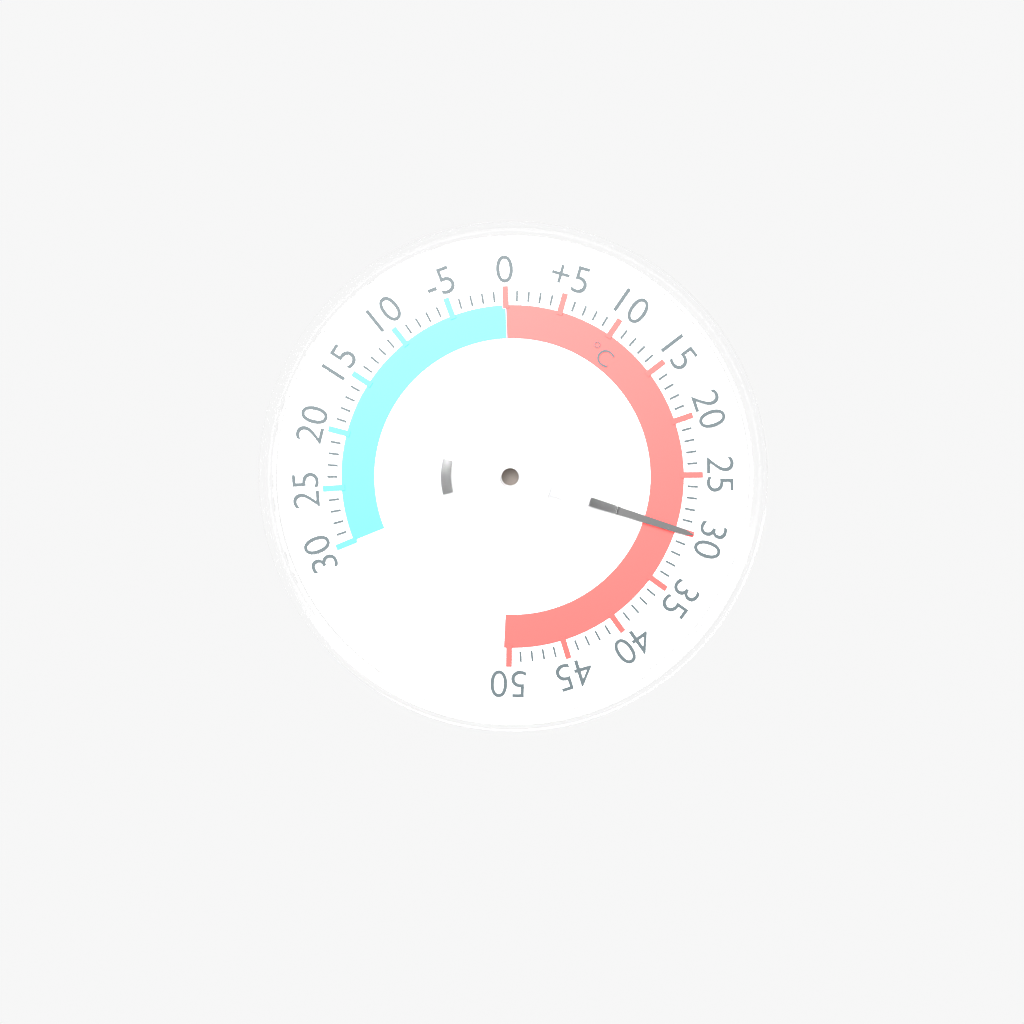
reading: 30 °C
